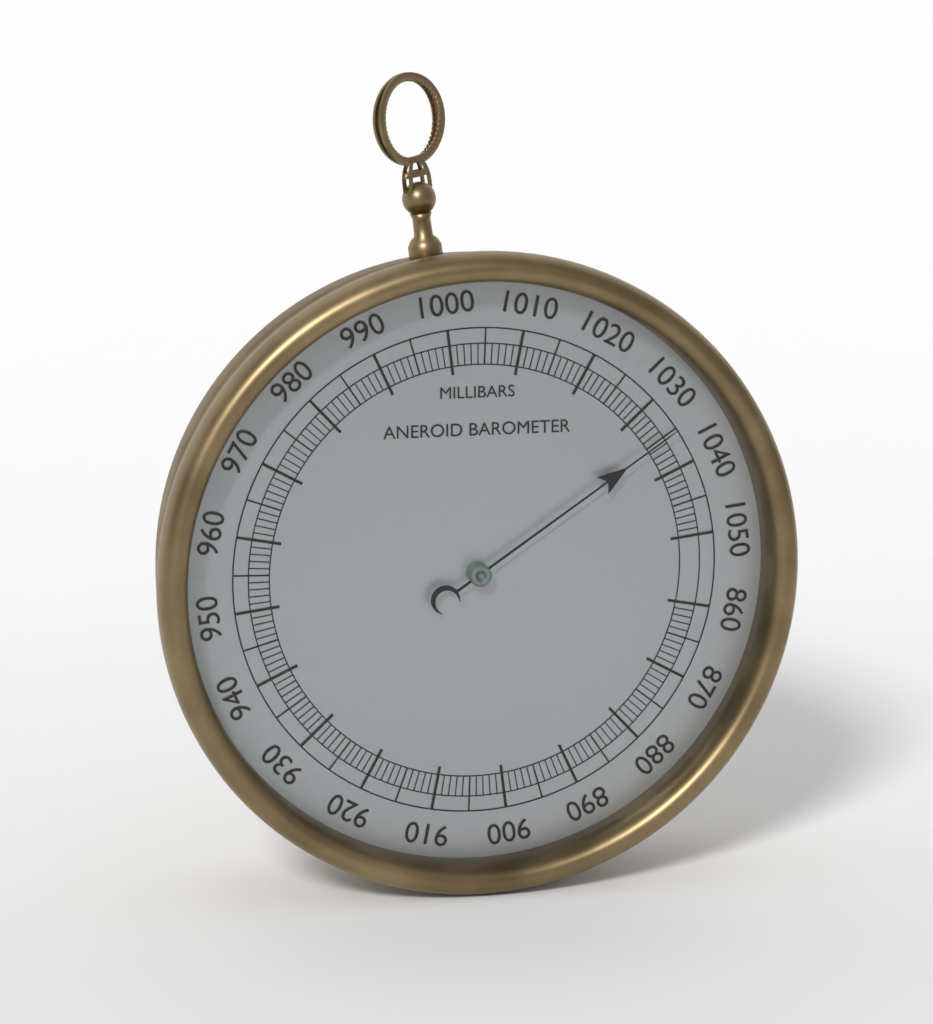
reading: 1035 mbar
